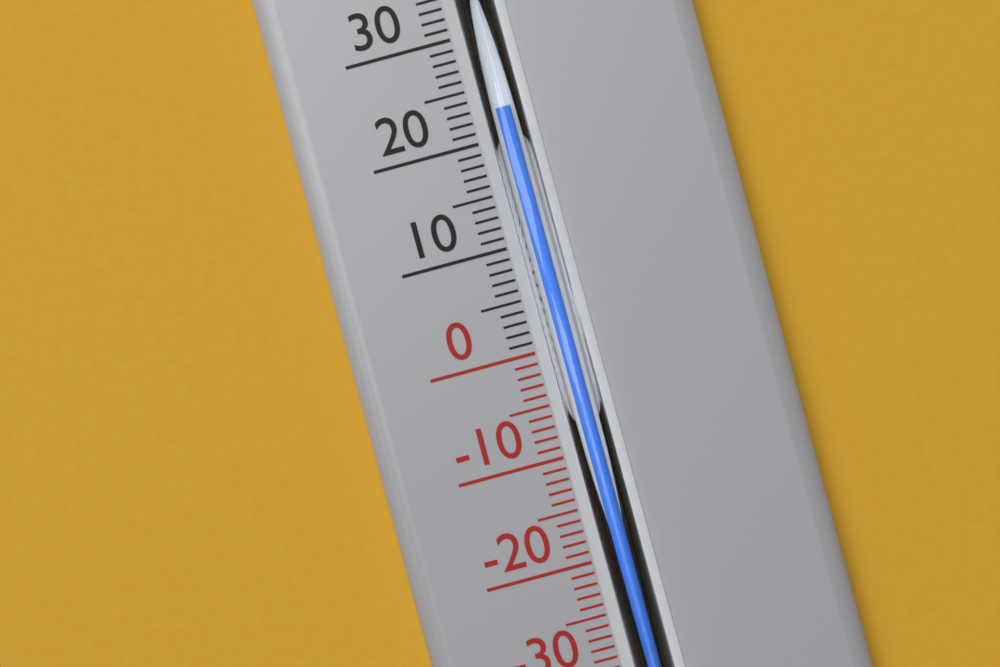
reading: 22 °C
